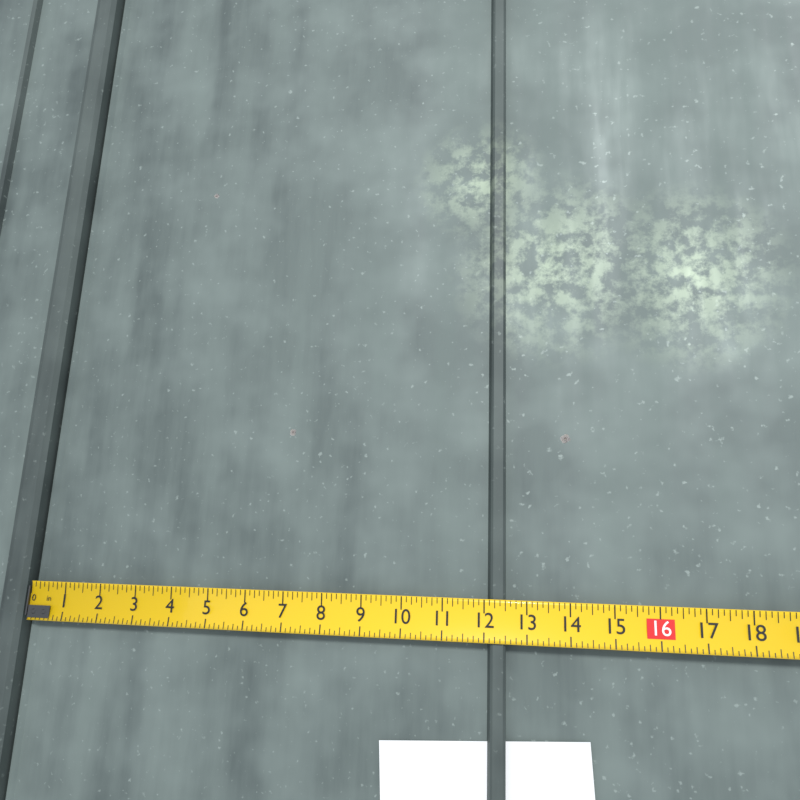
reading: 12.500 in
